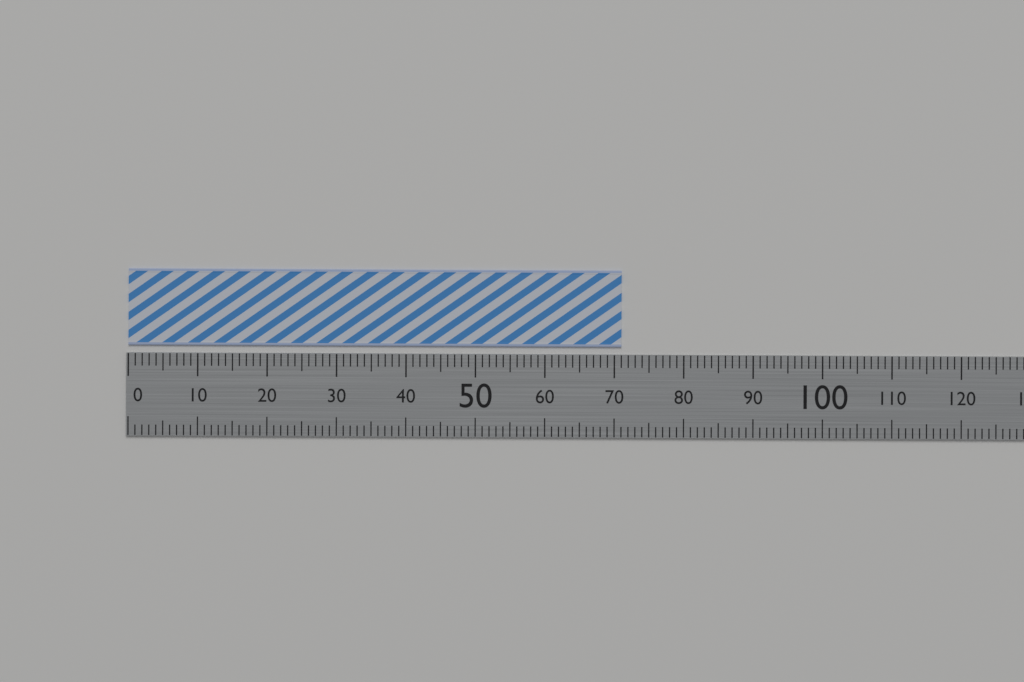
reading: 71 (no unit)
